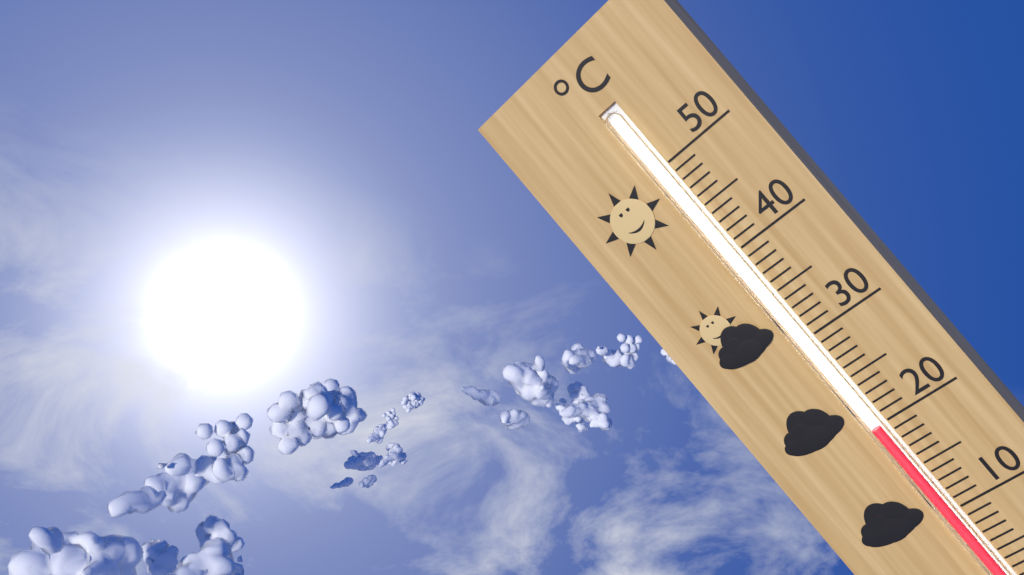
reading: 20 °C
